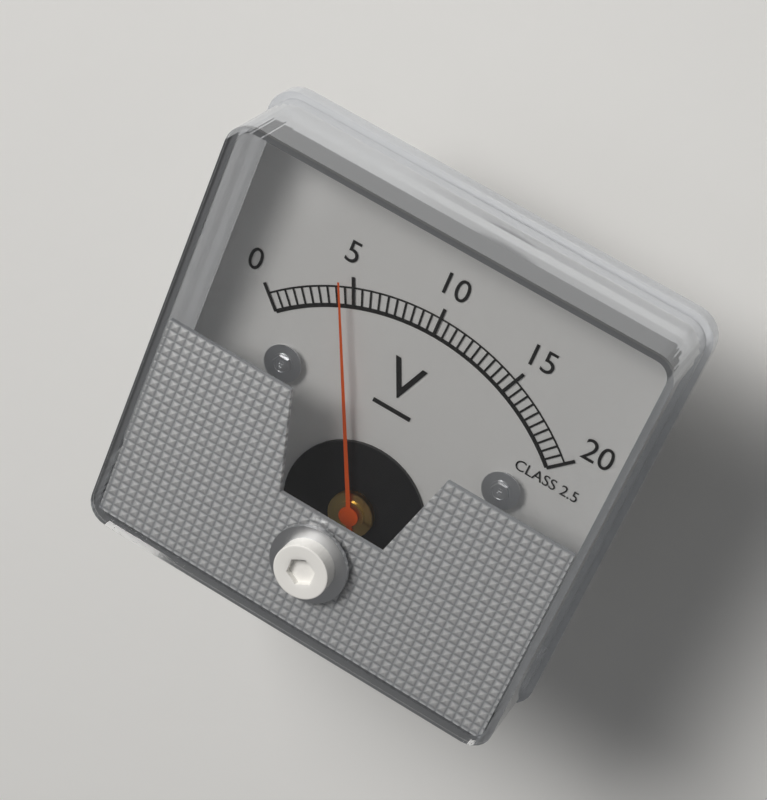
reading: 4.5 V
